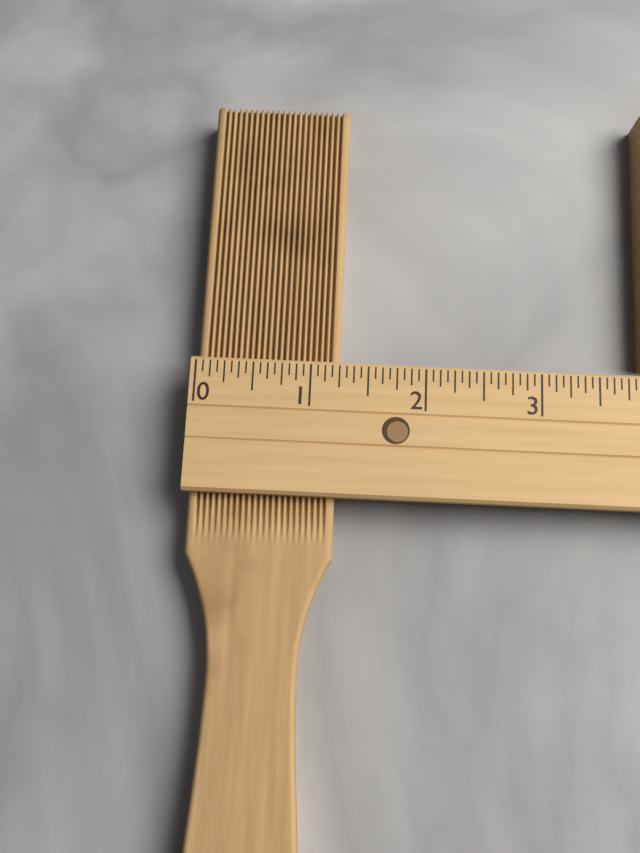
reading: 1.2500 (no unit)
